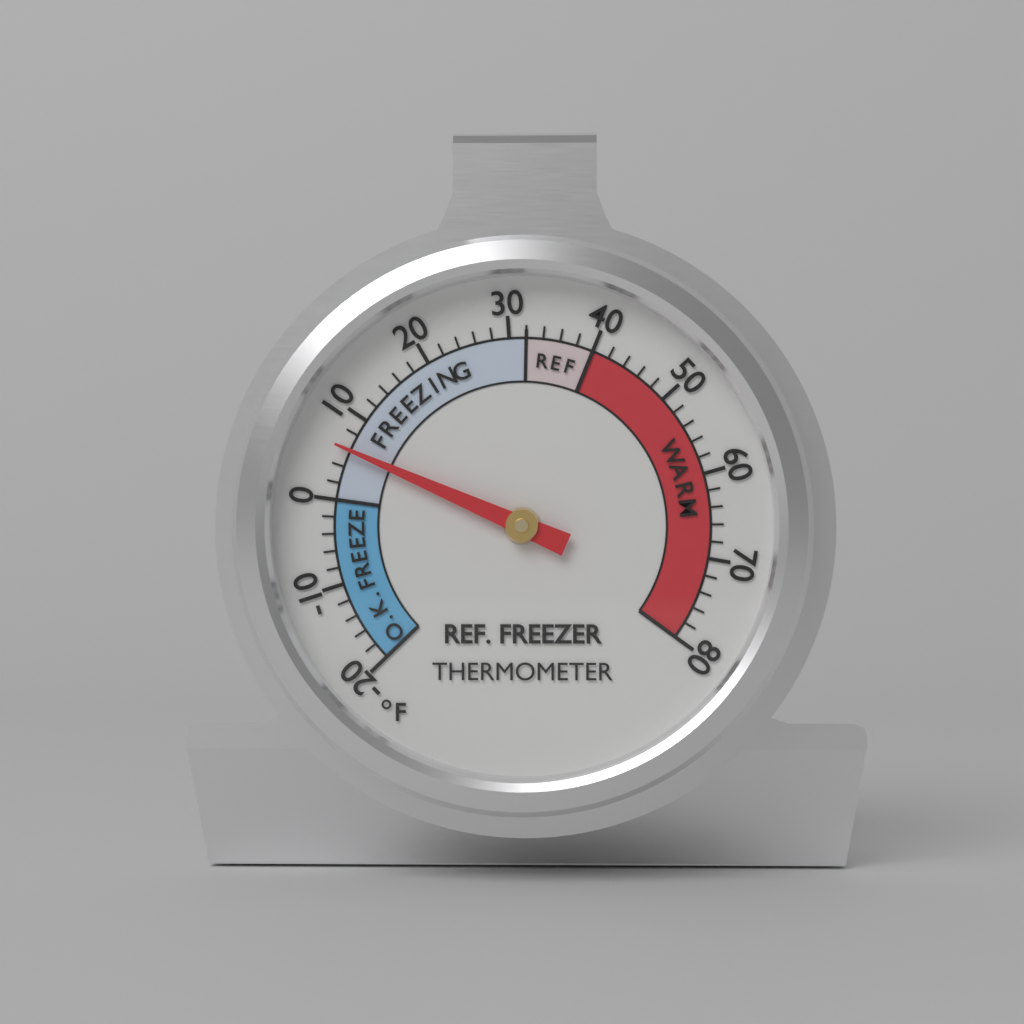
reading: 6 °F
